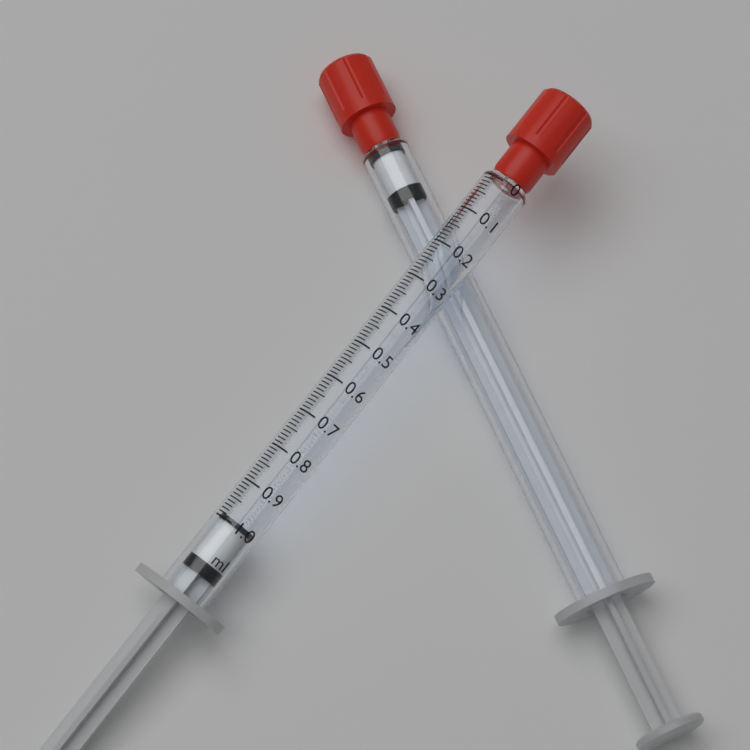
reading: 0.99 ml
